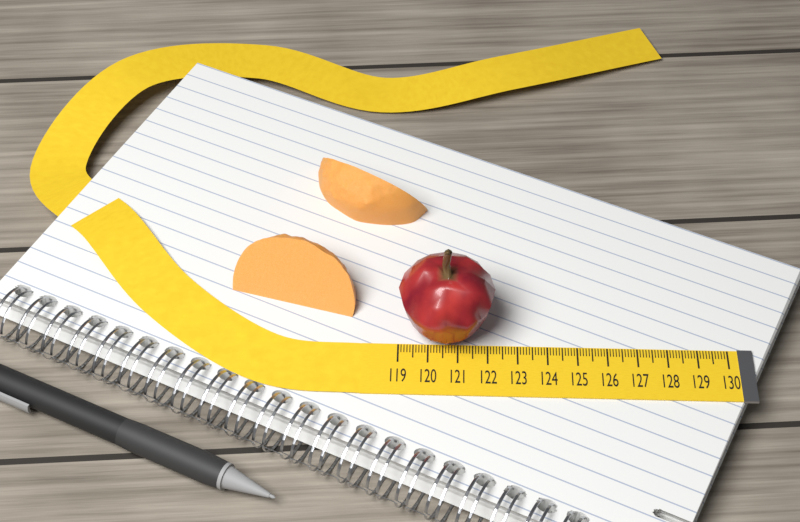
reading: 122.2 (no unit)
